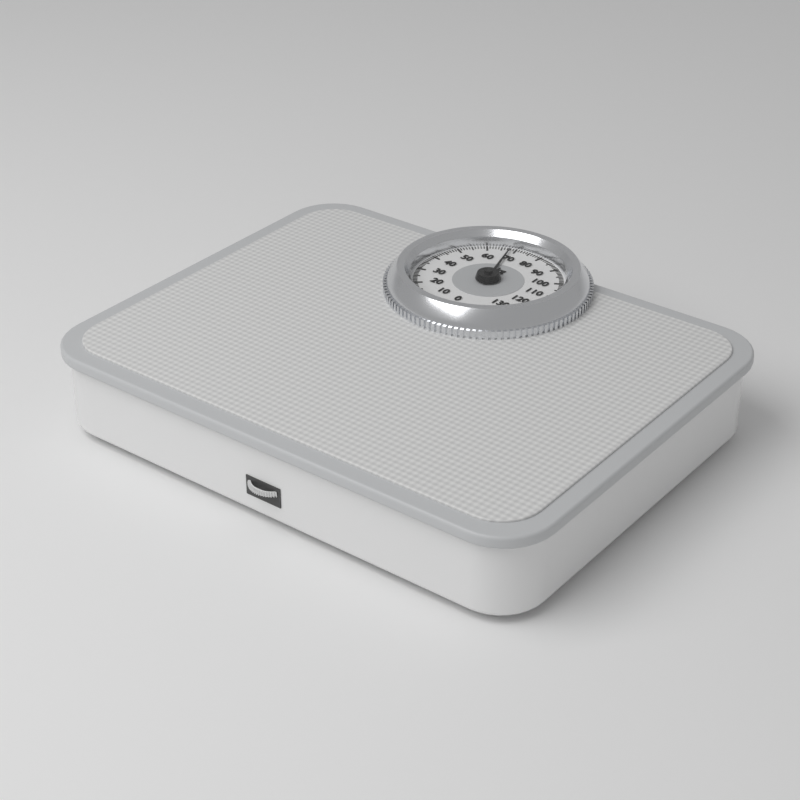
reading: 68 kg
